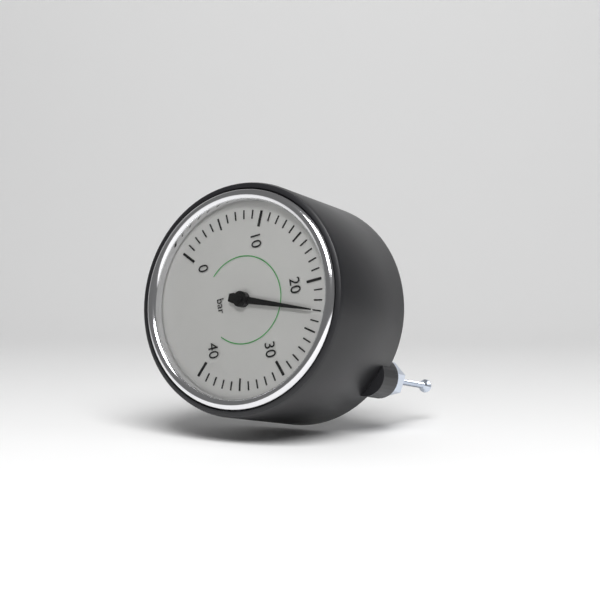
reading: 23 bar
